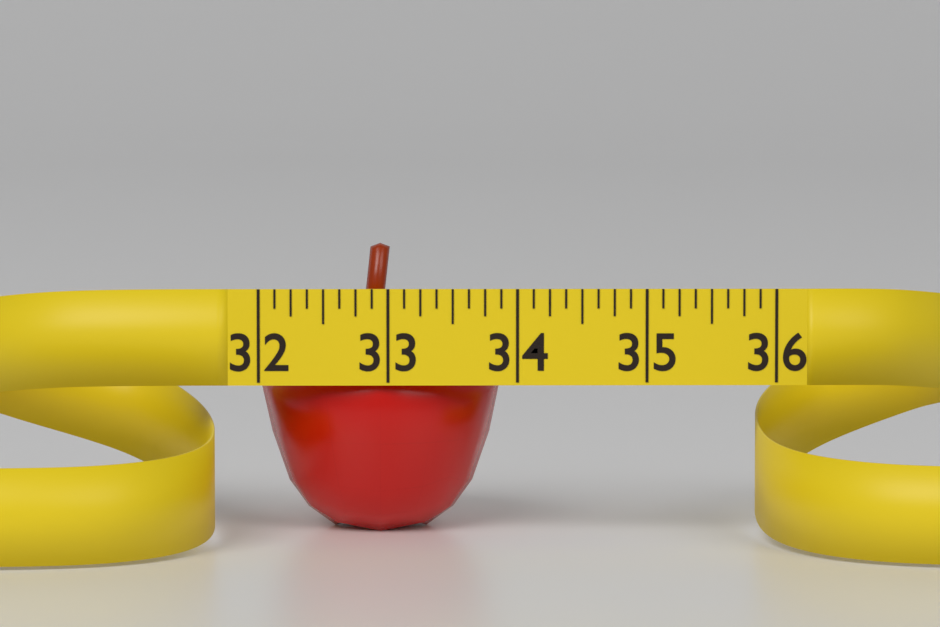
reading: 33.875 (no unit)
